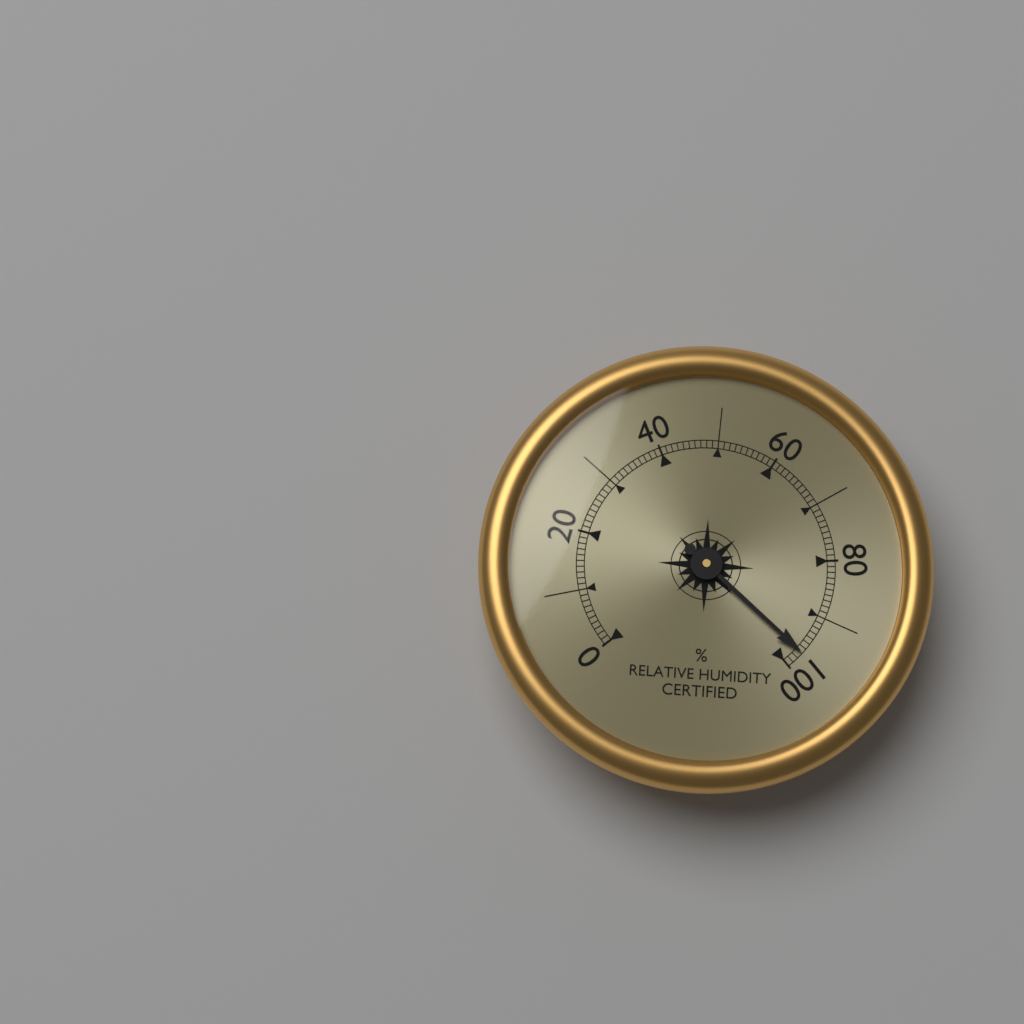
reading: 97 %
